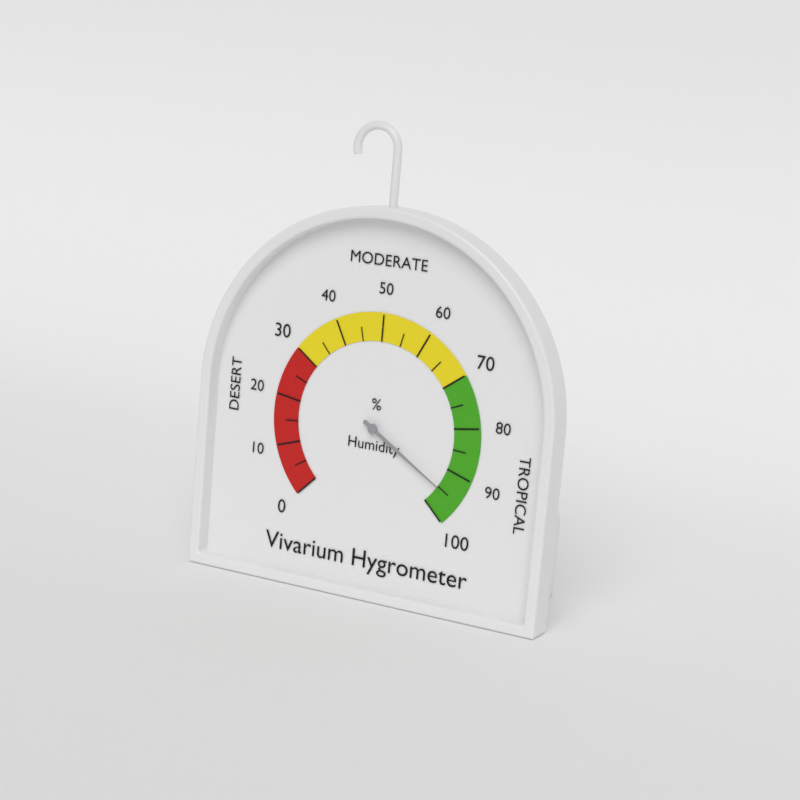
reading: 95 %
